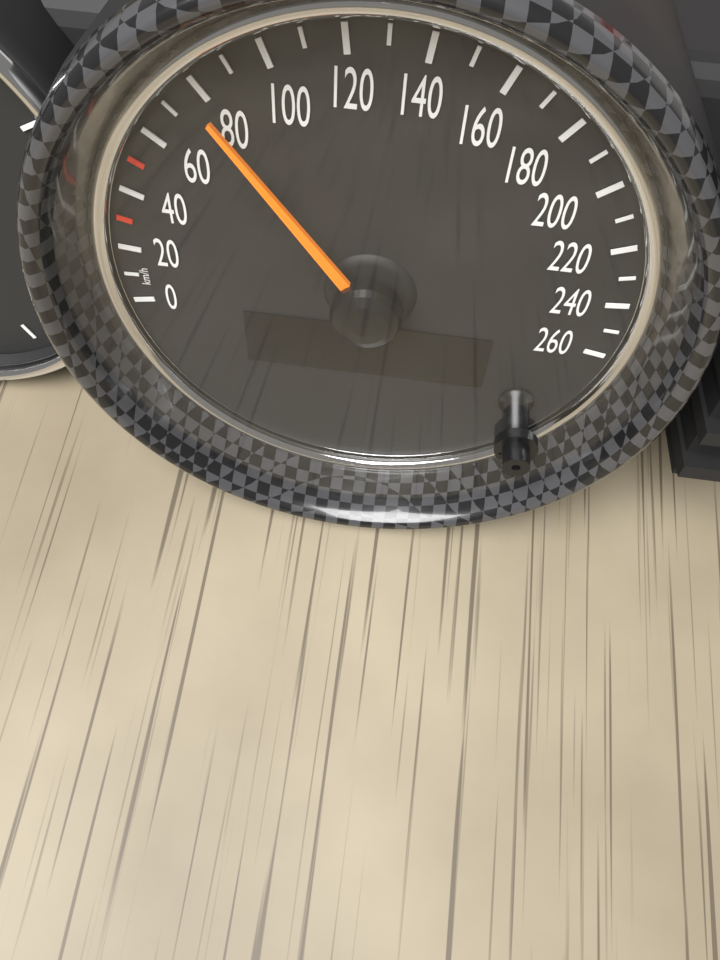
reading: 80 km/h
